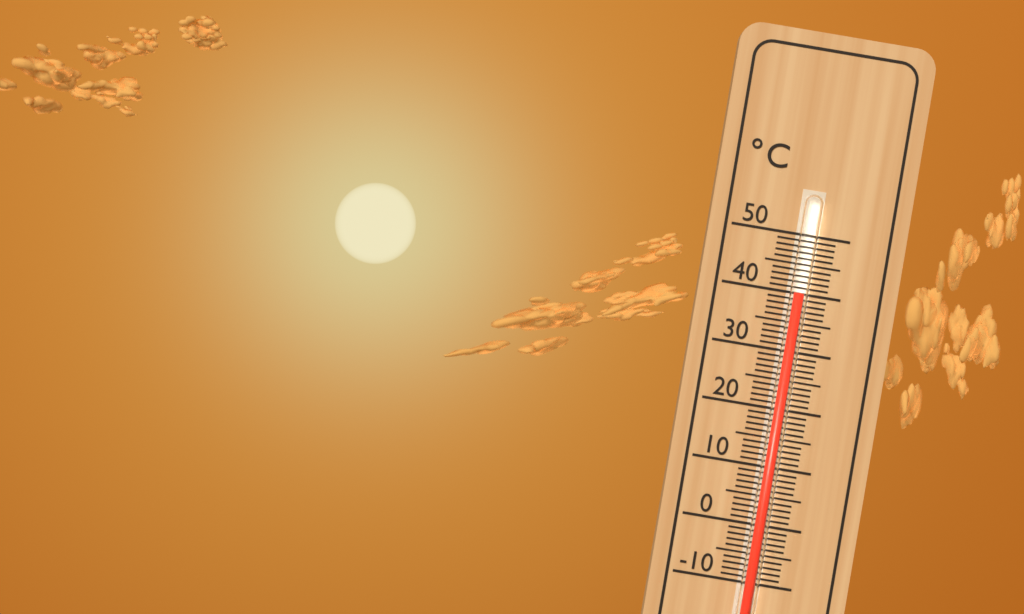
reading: 40 °C
